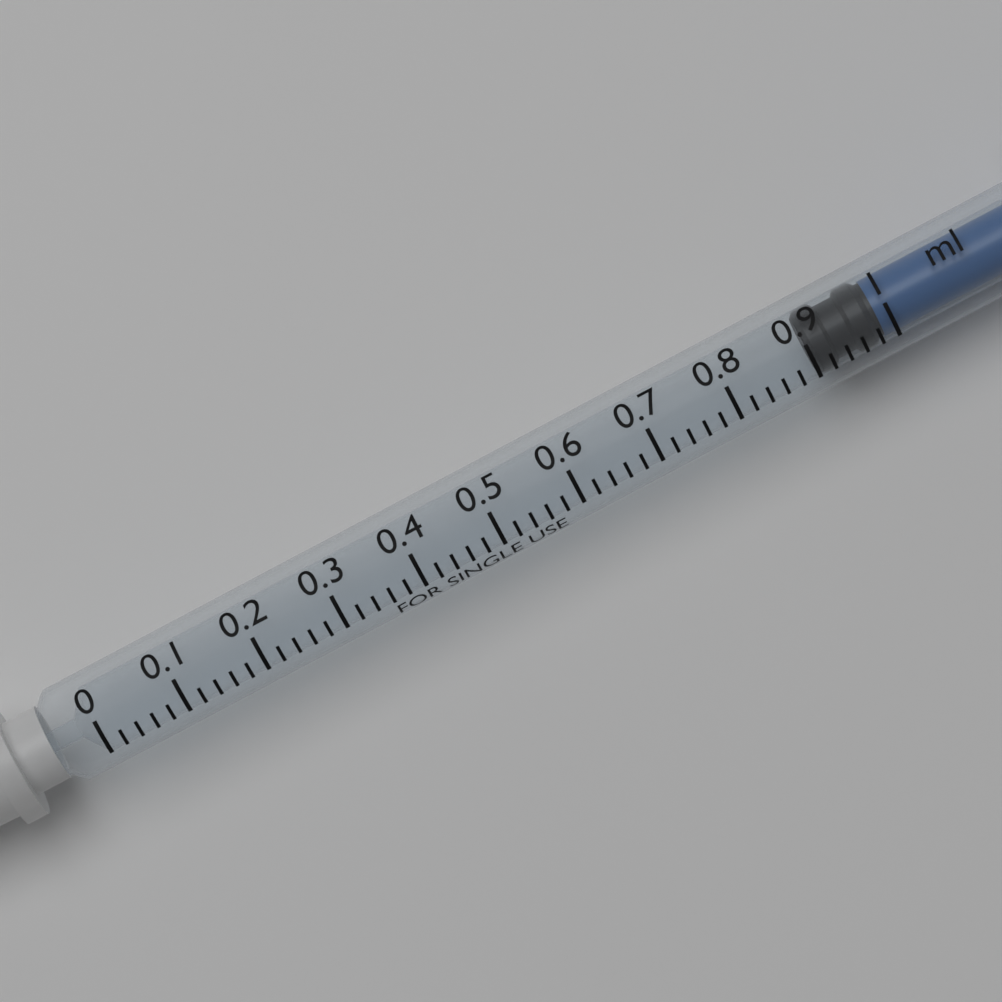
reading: 0.90 ml
